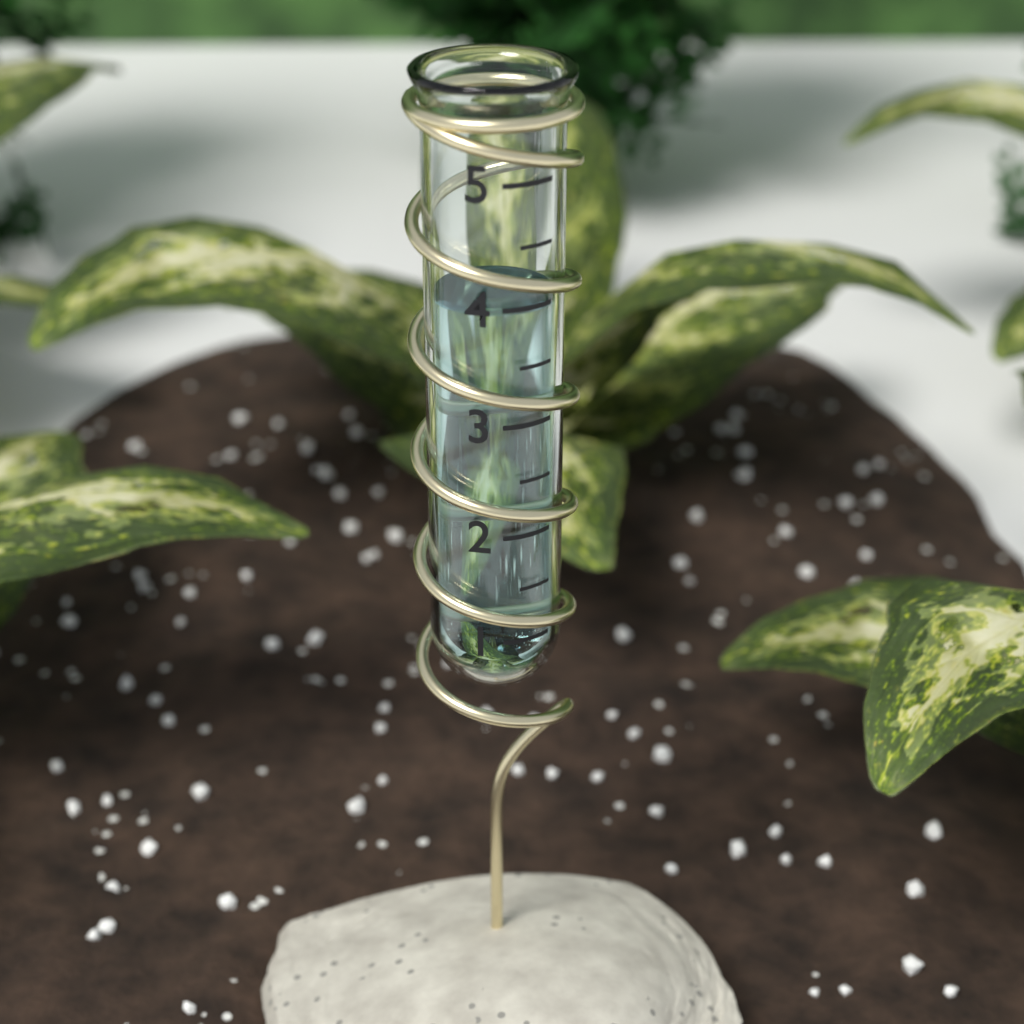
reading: 4.0 (no unit)
